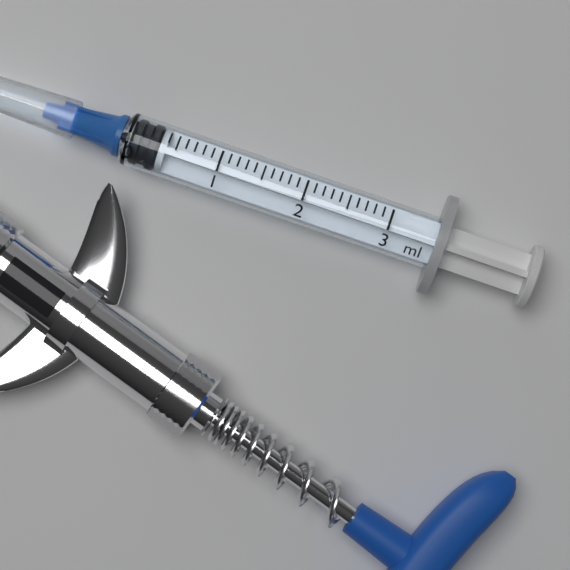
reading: 0.0 ml
